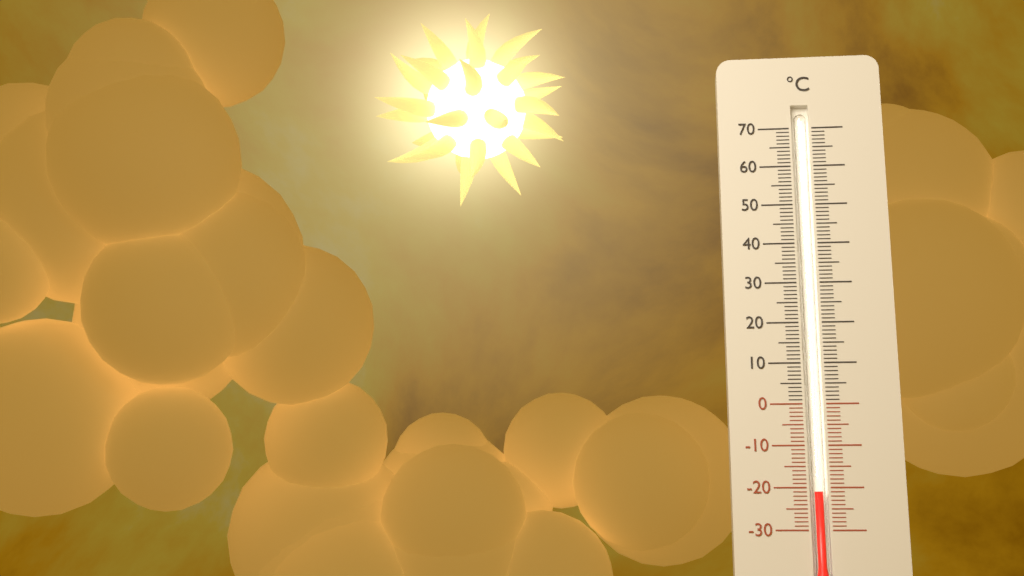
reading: -21 °C
